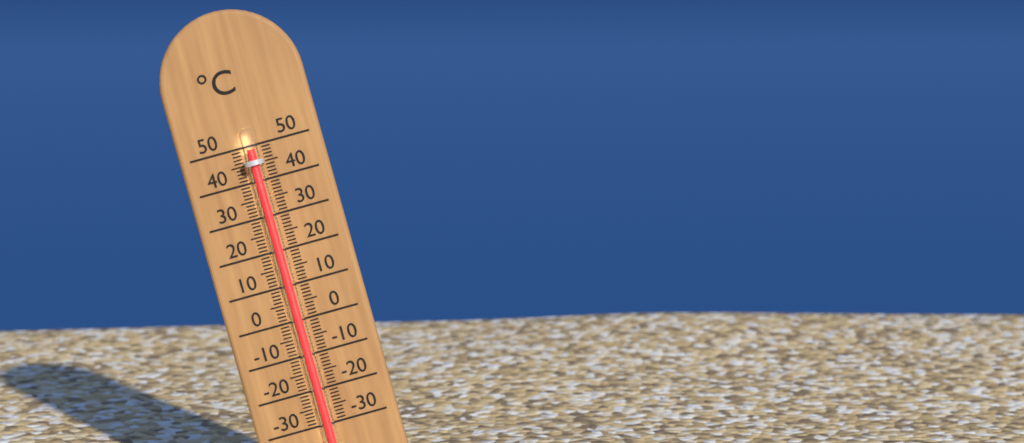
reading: 49 °C
